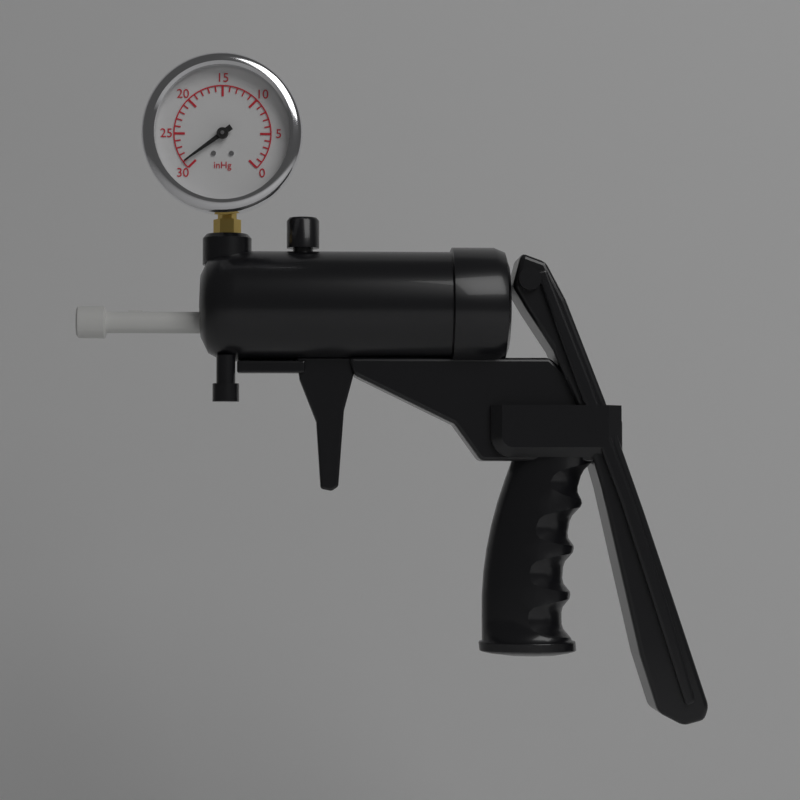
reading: 29 inHg
